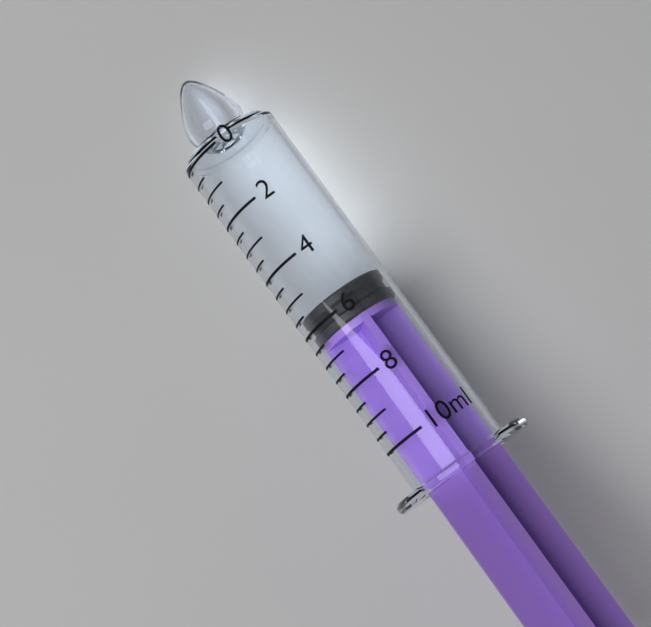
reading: 5.5 ml
